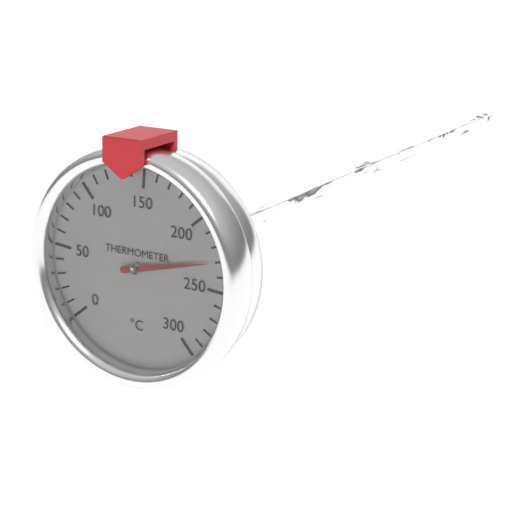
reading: 230 °C
